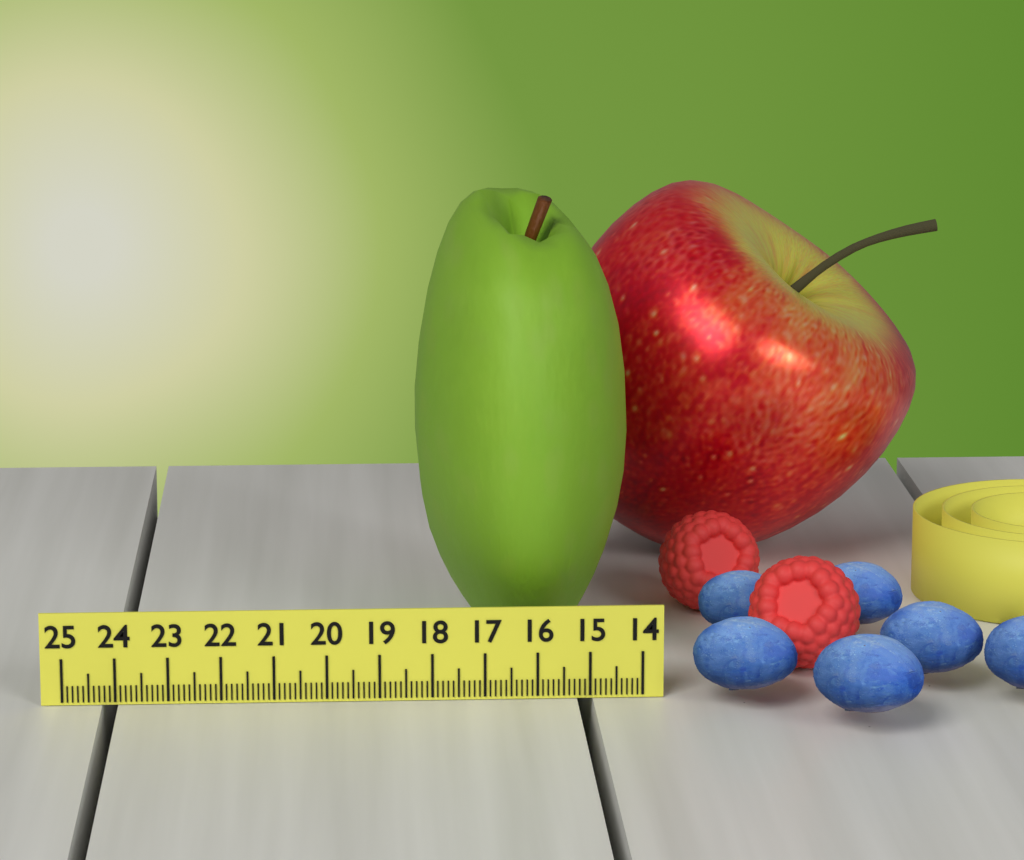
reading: 18.2 (no unit)
